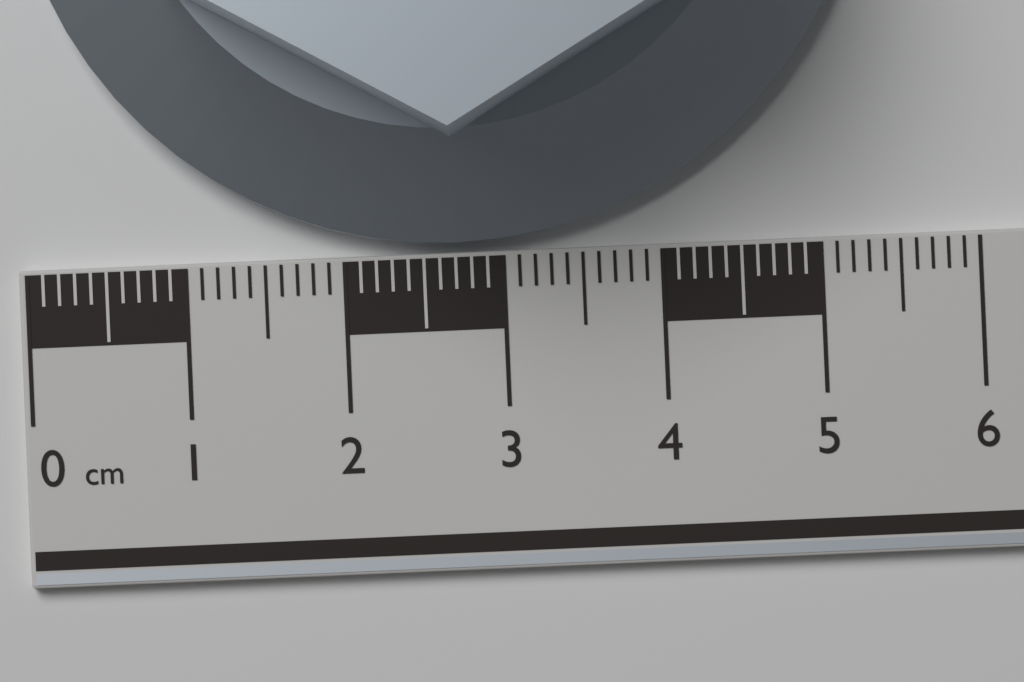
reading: 5.4 cm
